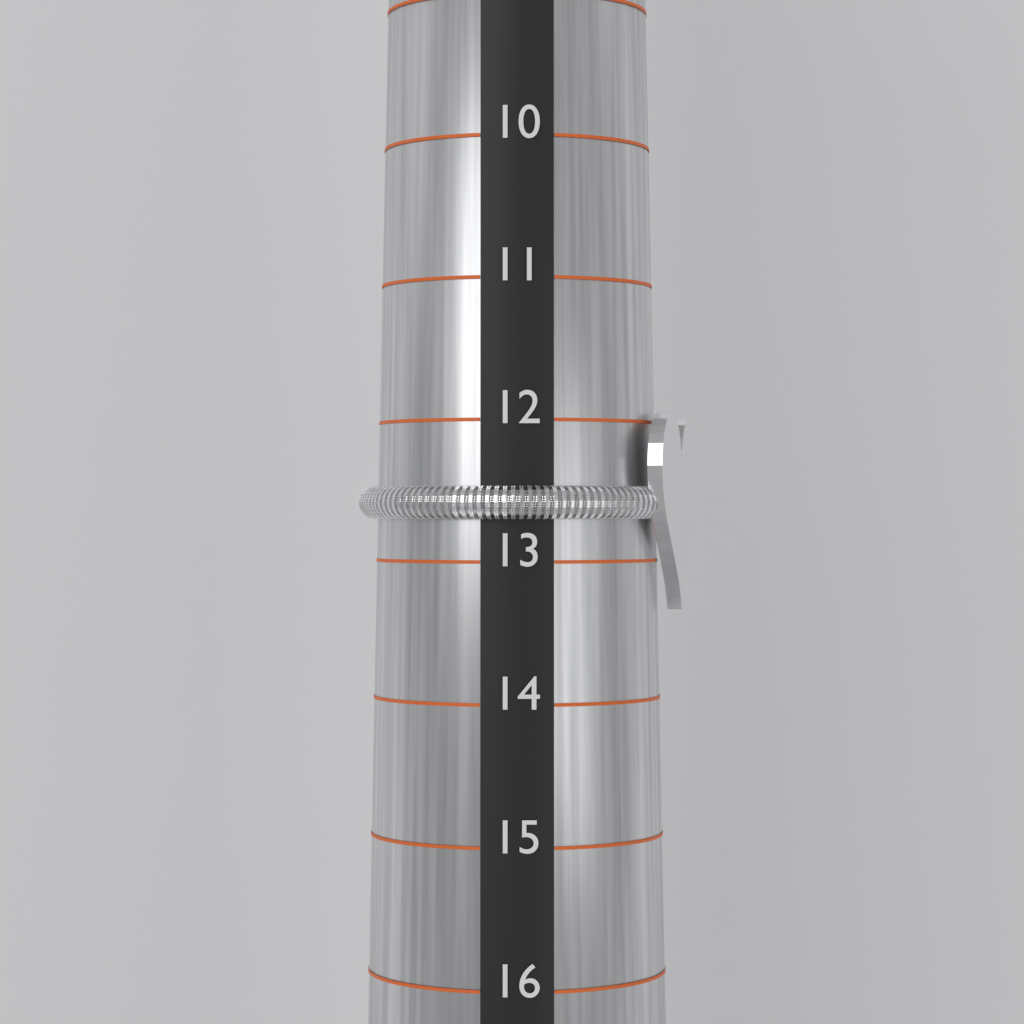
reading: 12.7 (no unit)
